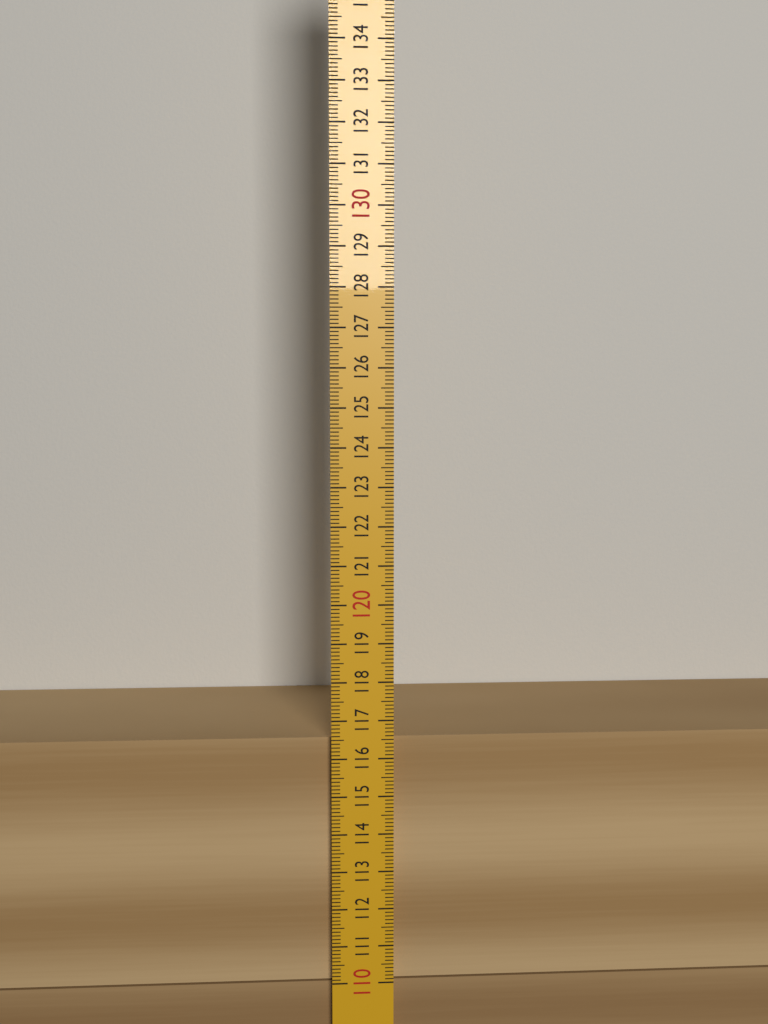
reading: 116.5 (no unit)
